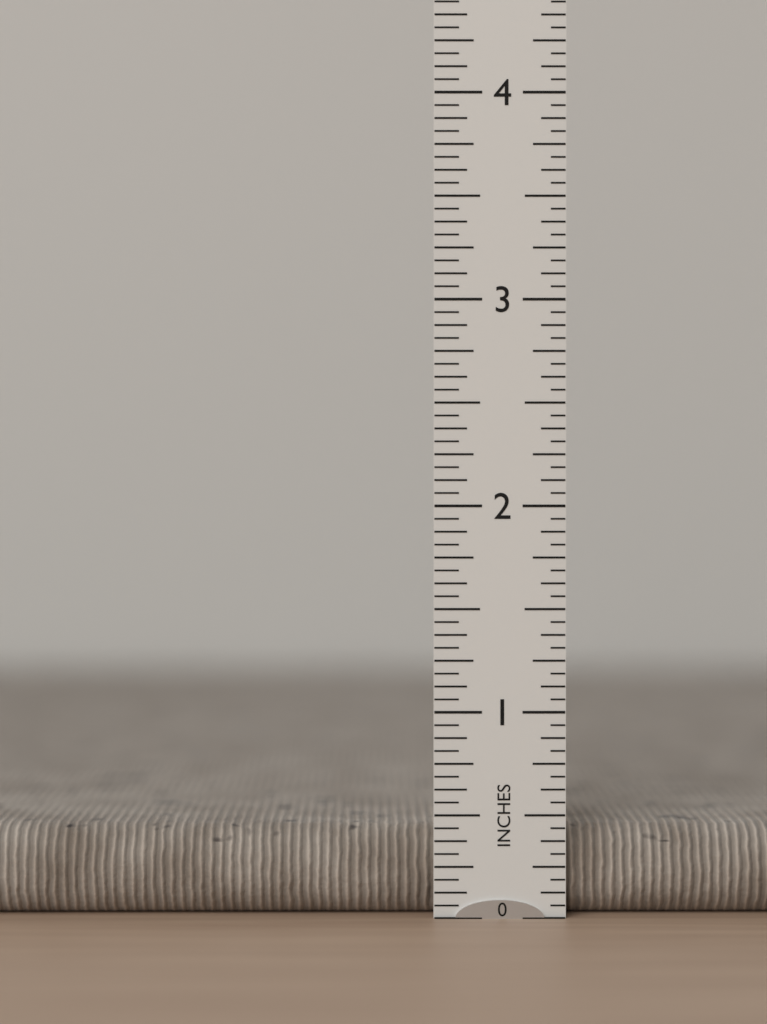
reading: 0.4375 in
